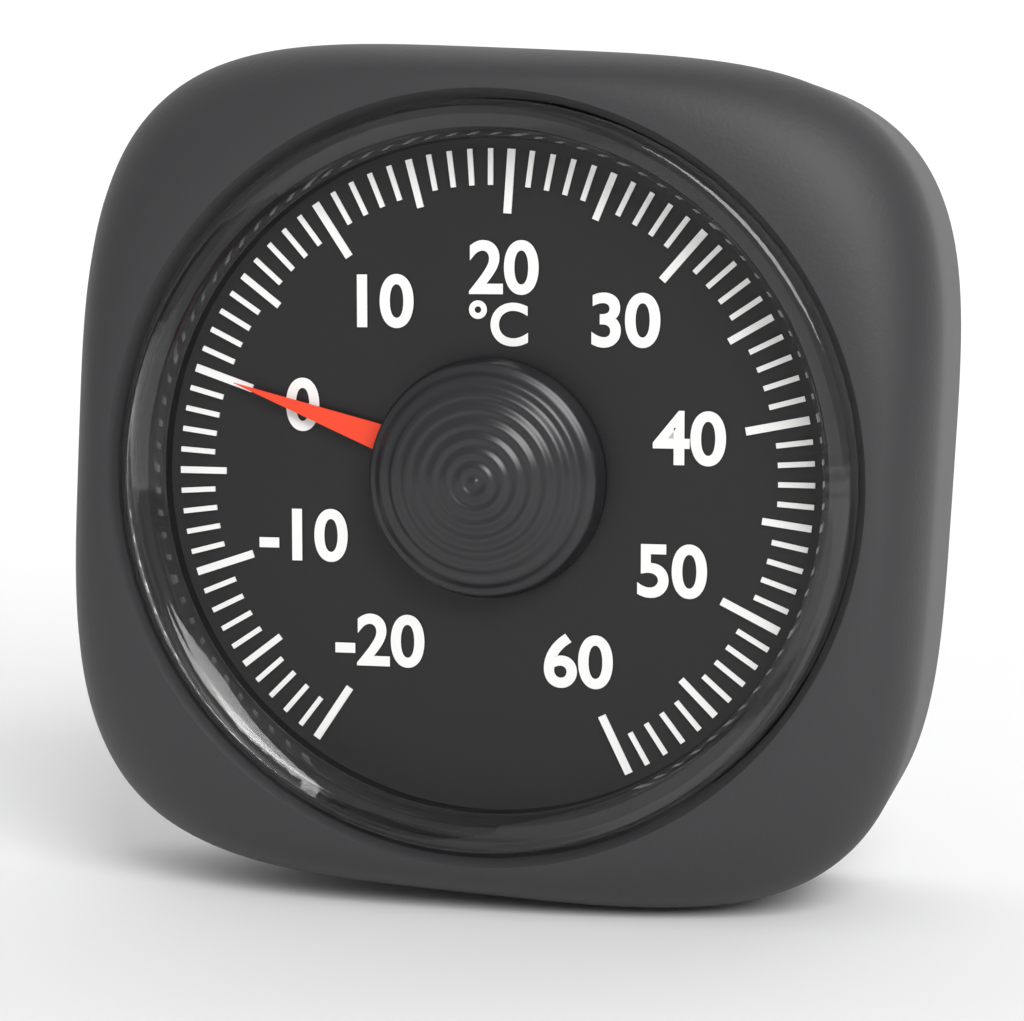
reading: 0 °C
